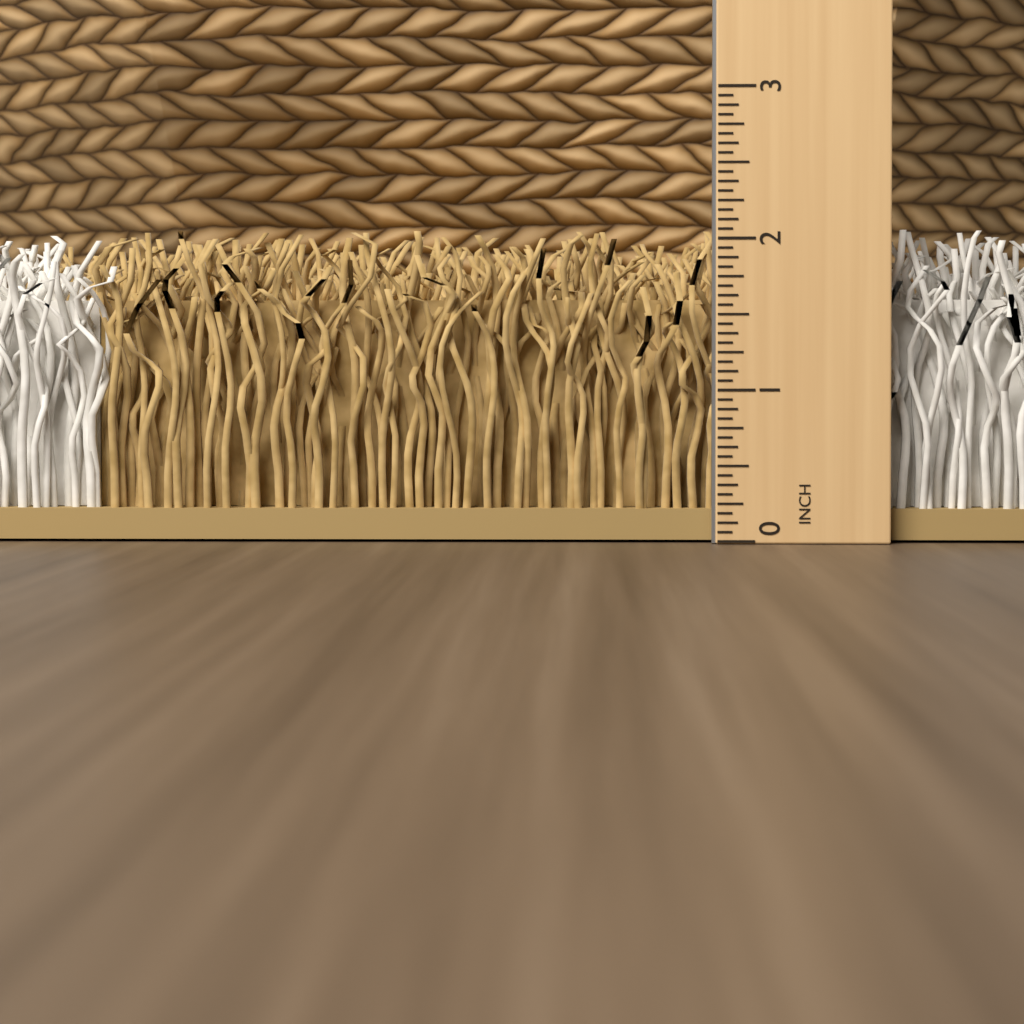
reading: 2.0625 in
